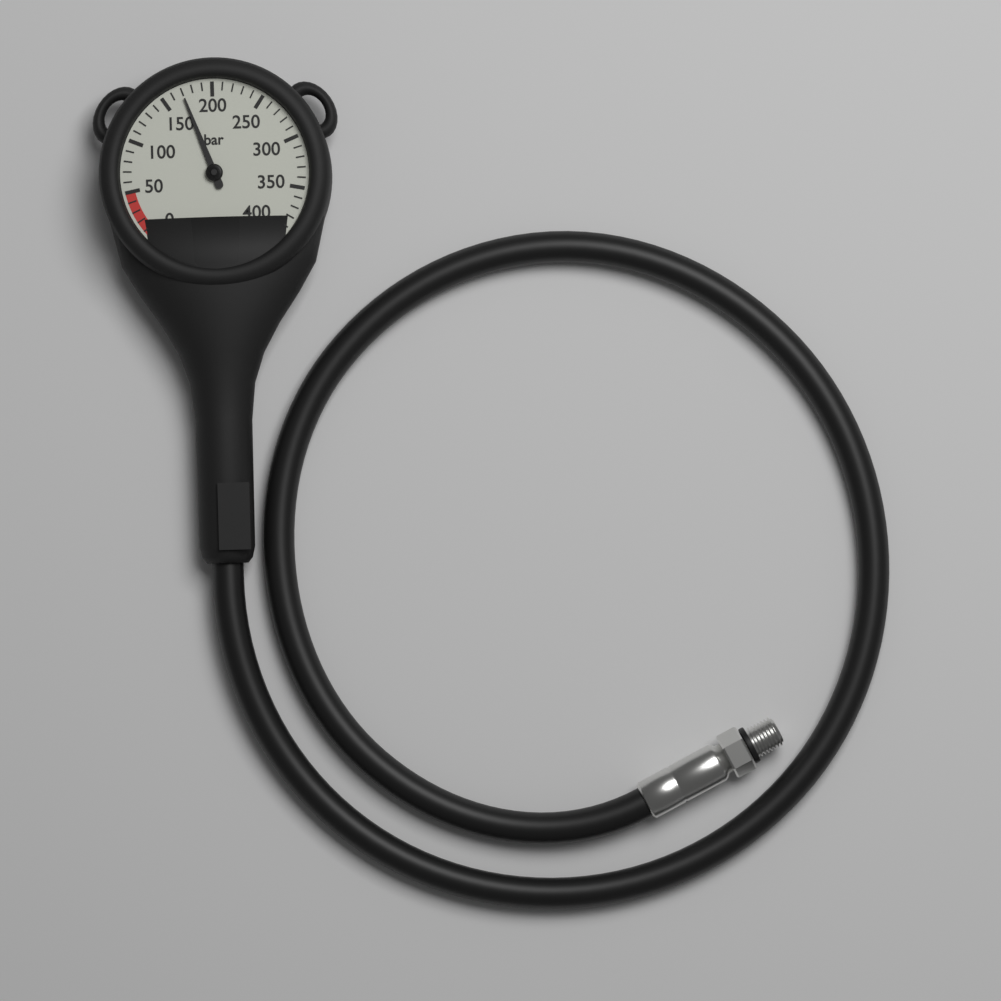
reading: 170 bar
